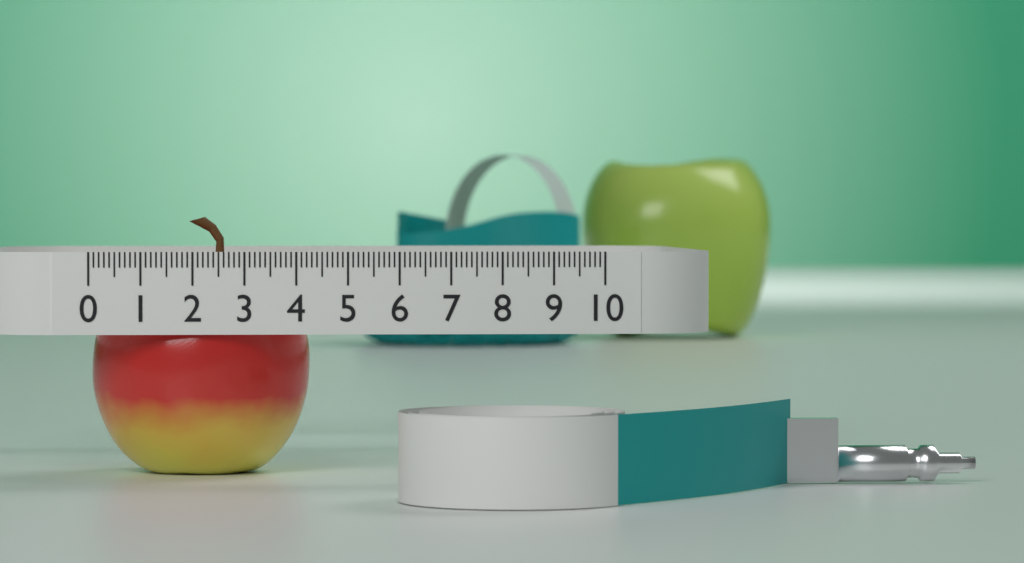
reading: 4.3 (no unit)
